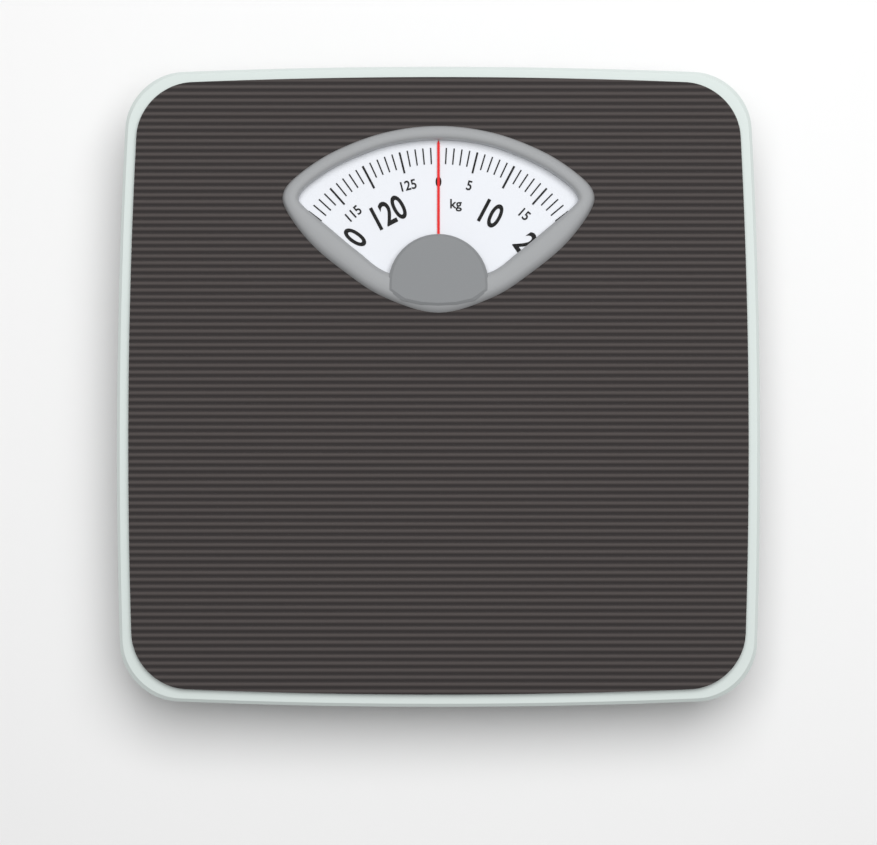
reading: 0 kg
